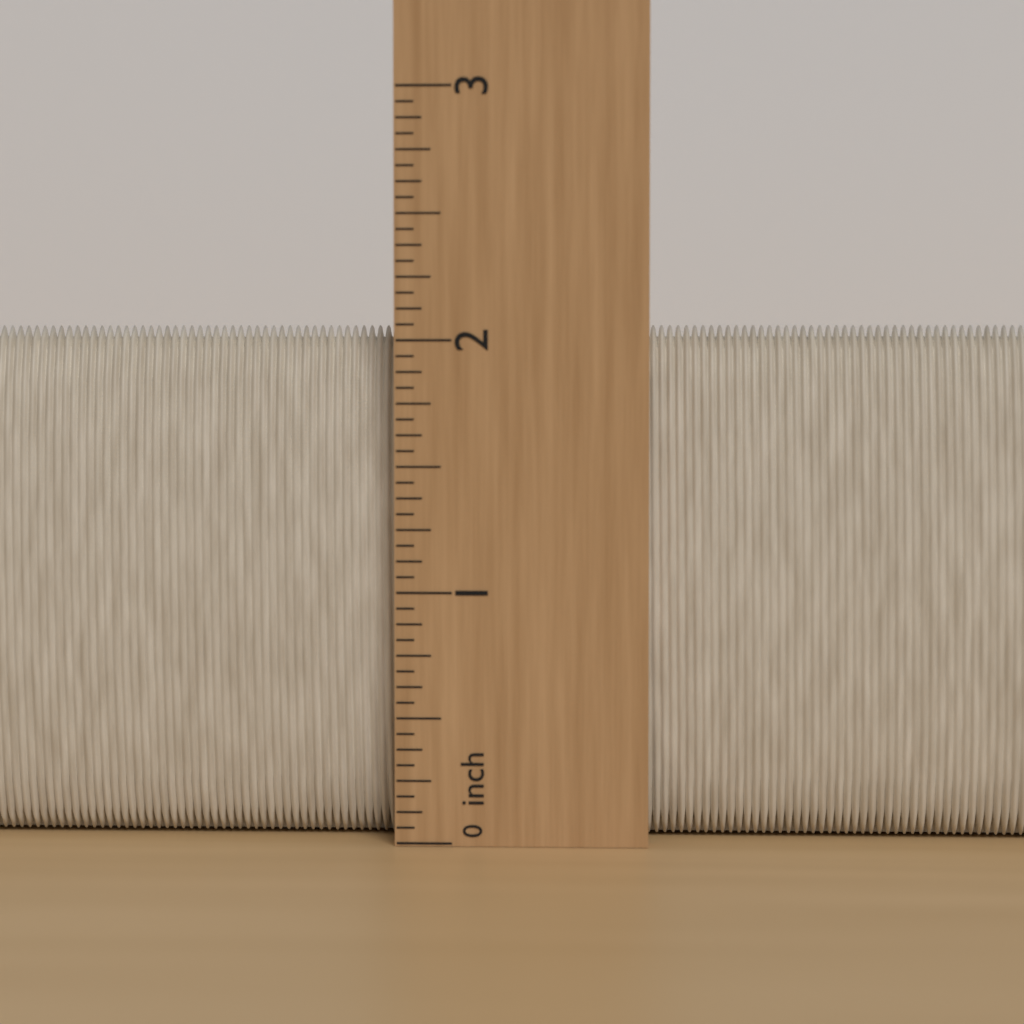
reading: 2.0625 inch
